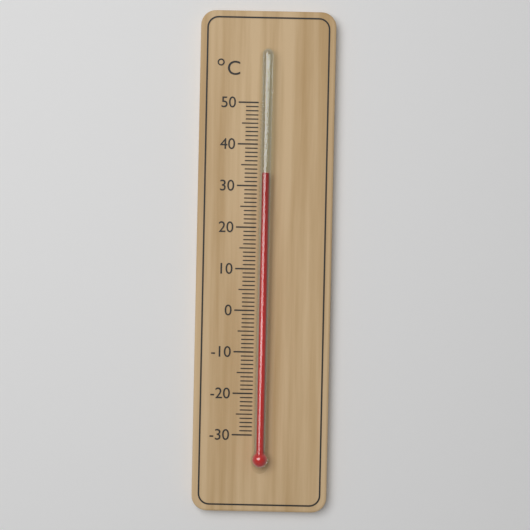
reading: 33 °C
